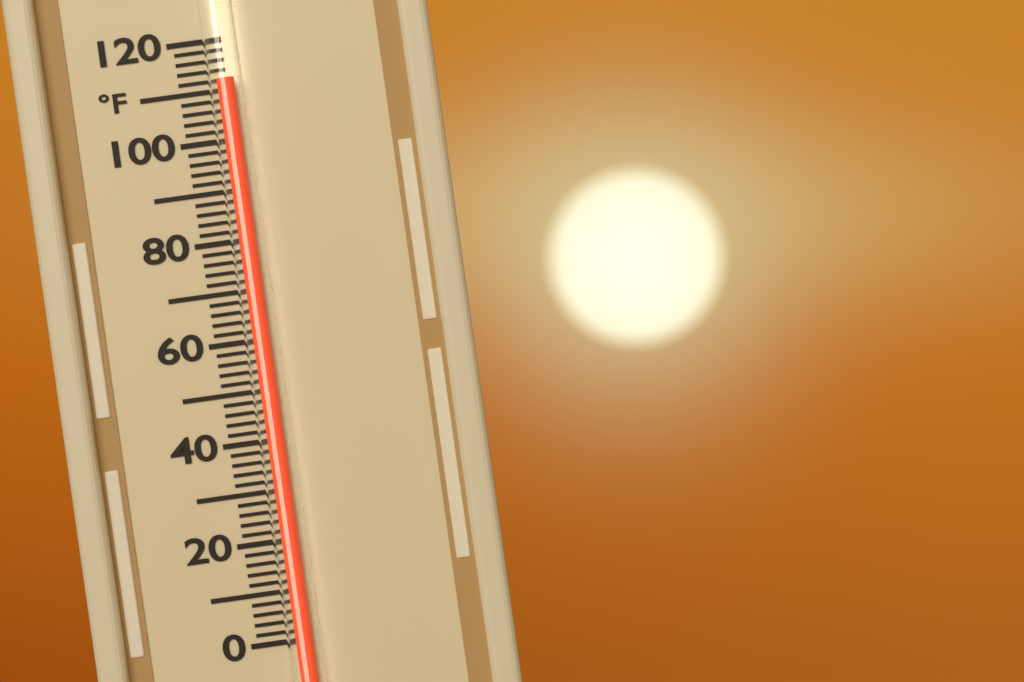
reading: 112 °F
